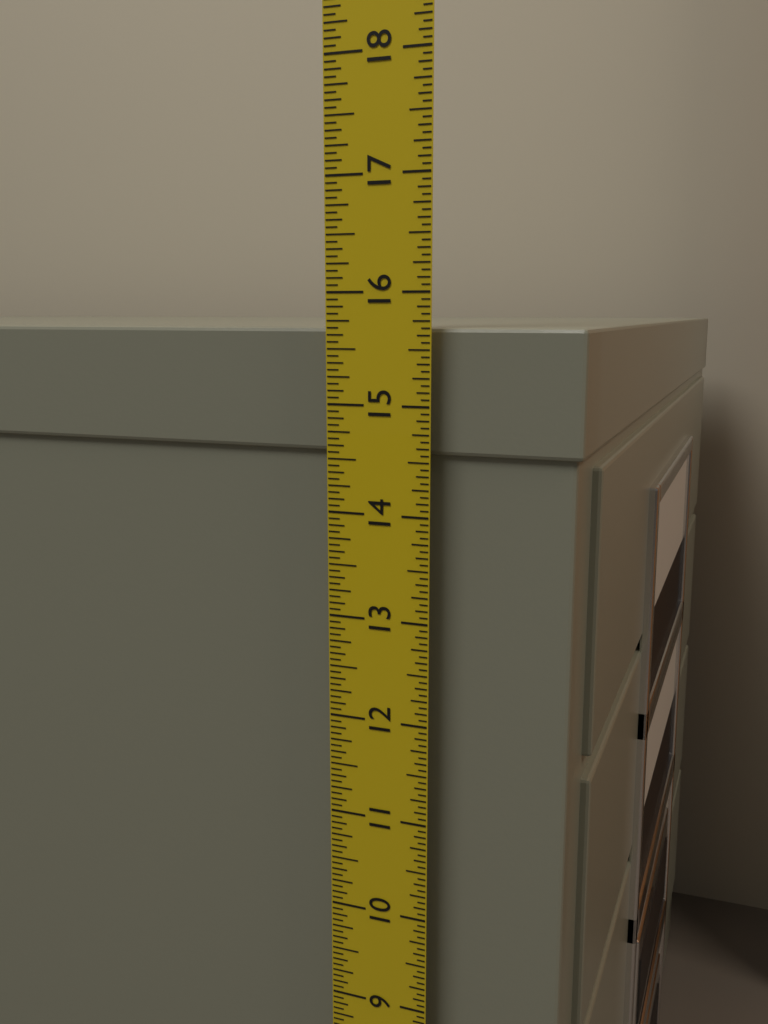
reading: 15.6875 in
